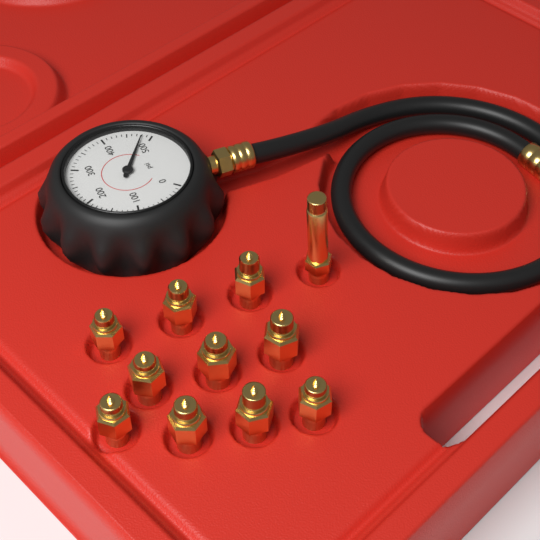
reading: 480 psi
